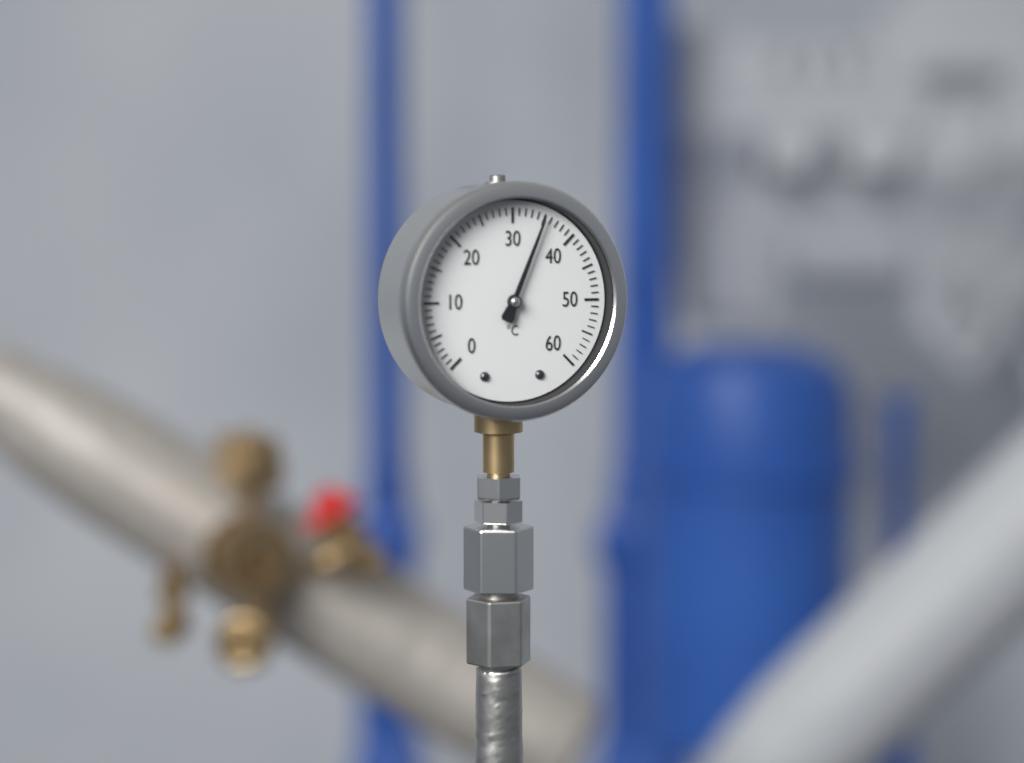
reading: 35 °C
